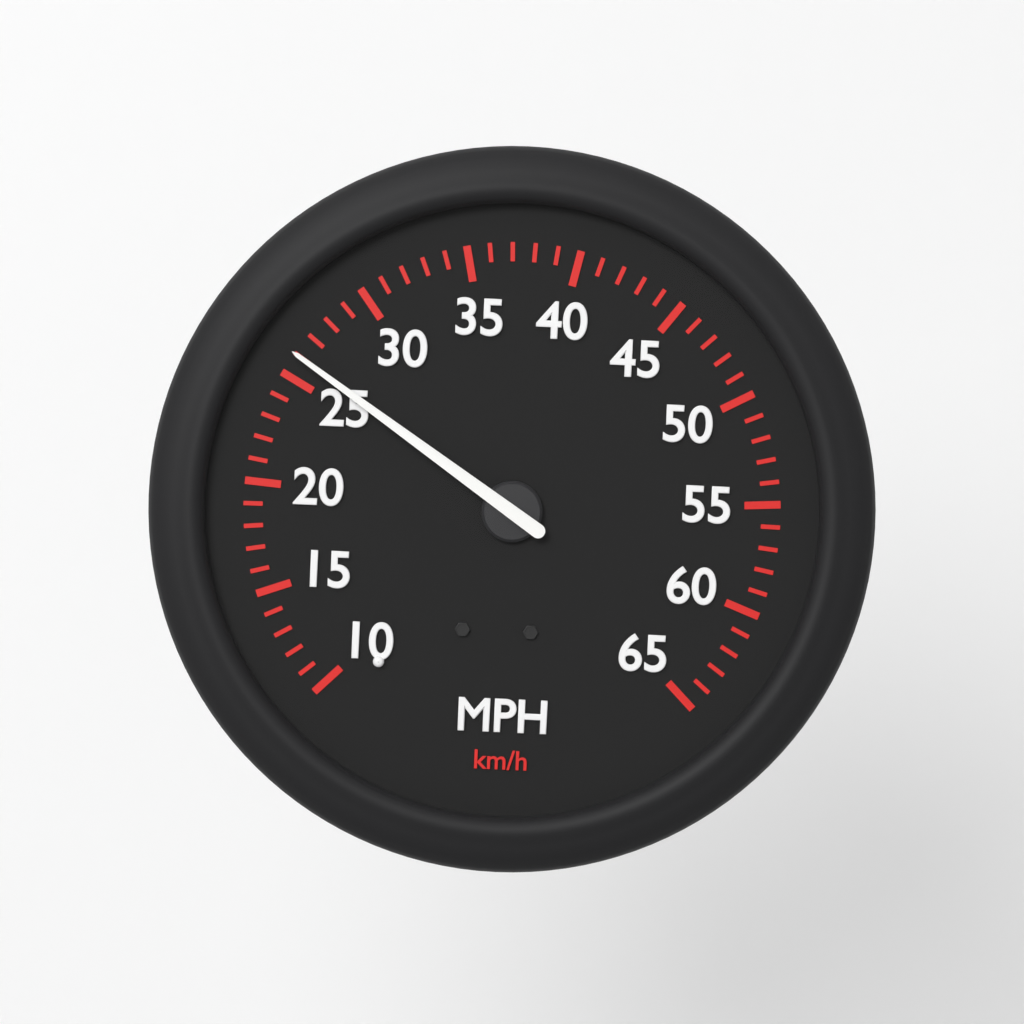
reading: 26 mph
